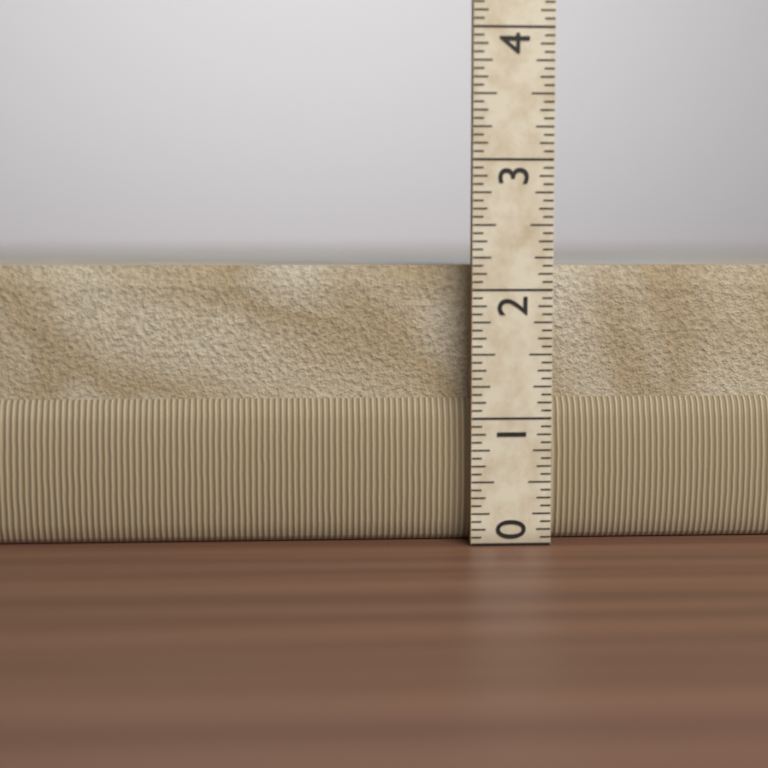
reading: 2.1875 (no unit)
